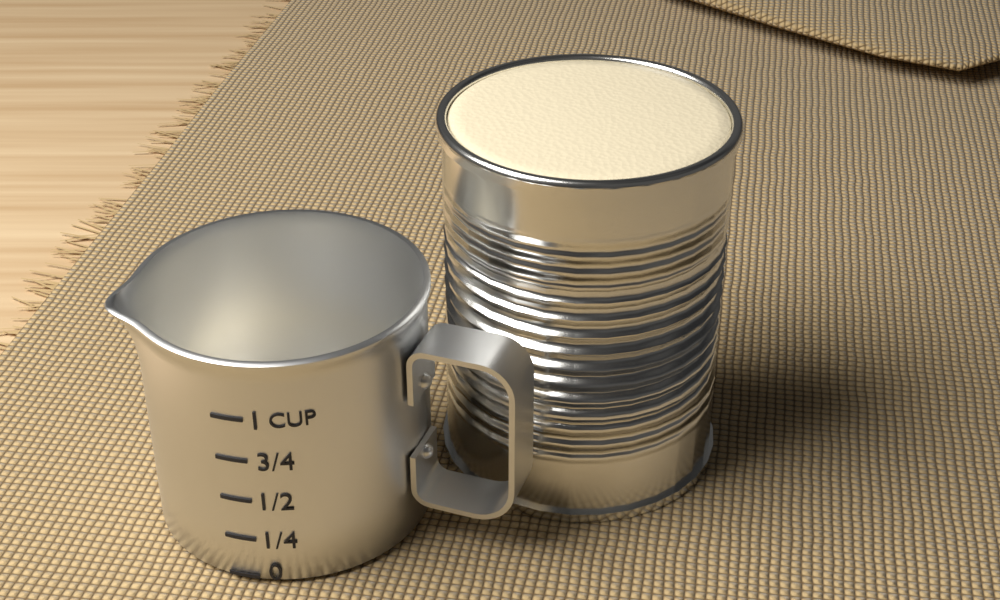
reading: 0.00 cup
